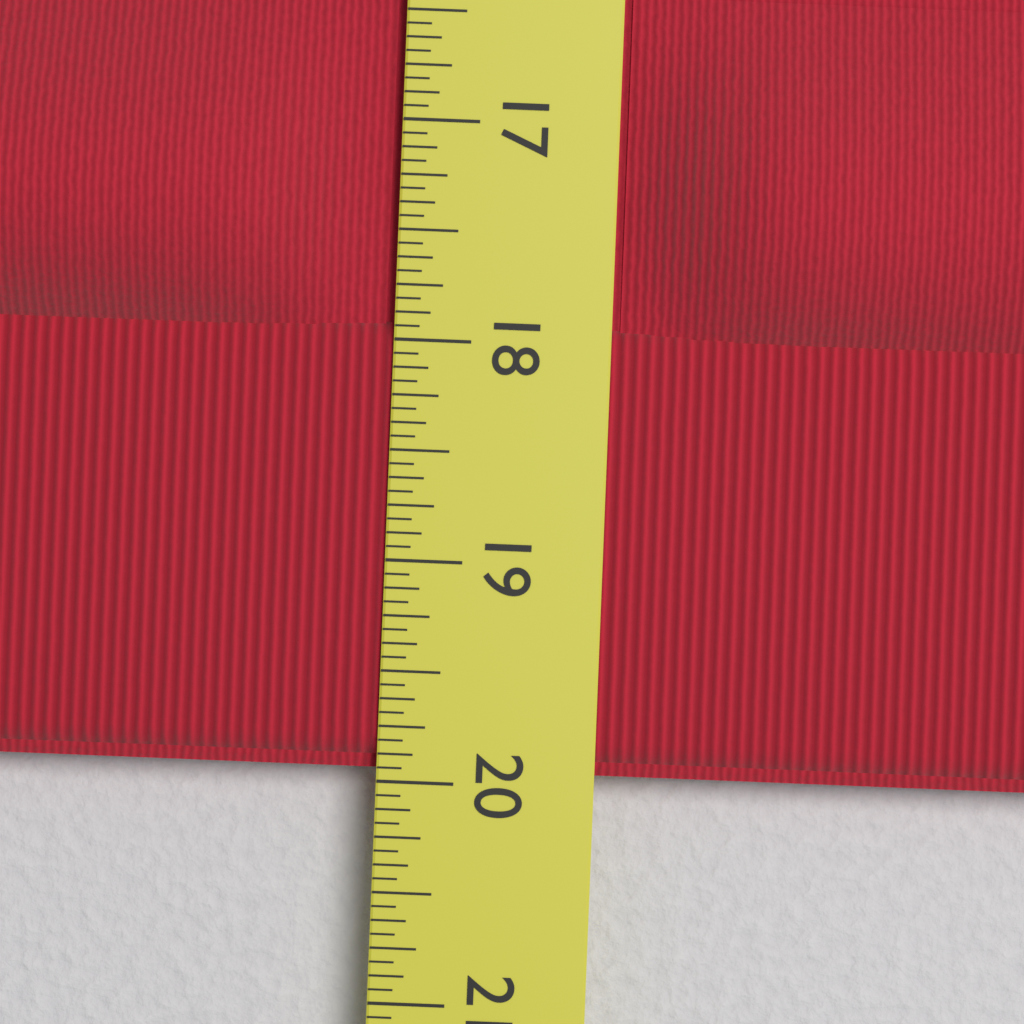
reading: 19.9375 in
